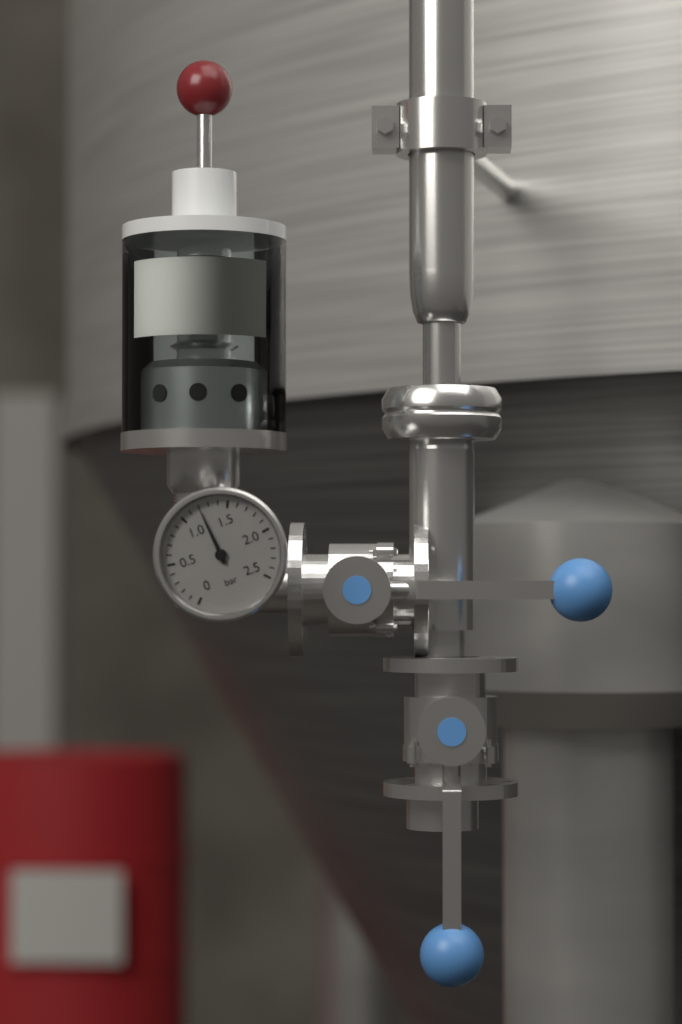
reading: 1.2 bar
